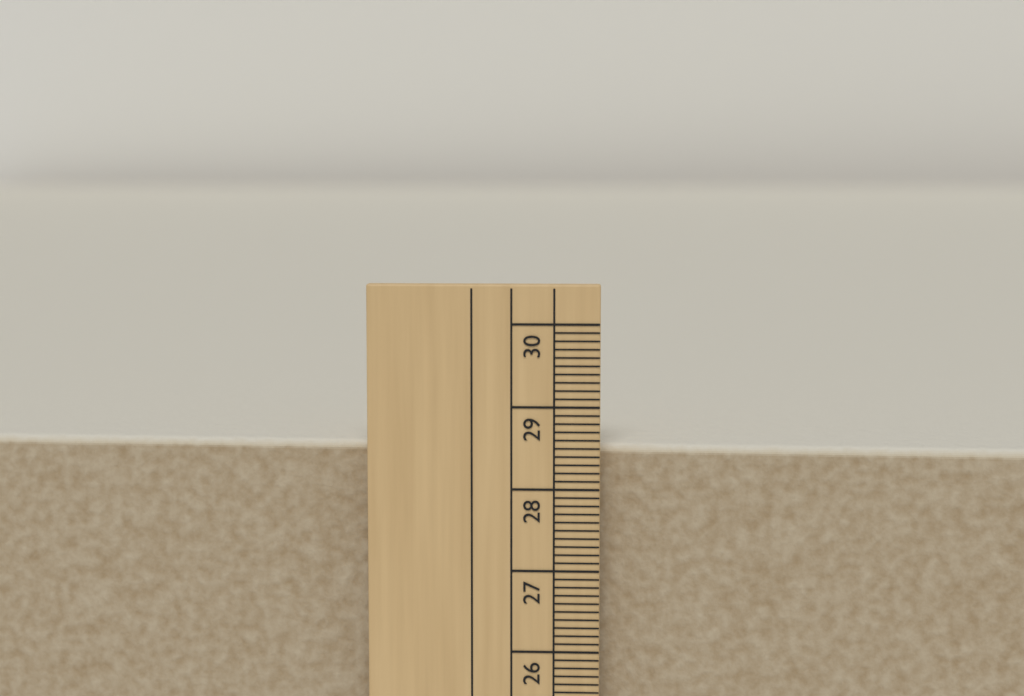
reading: 28.5 cm
